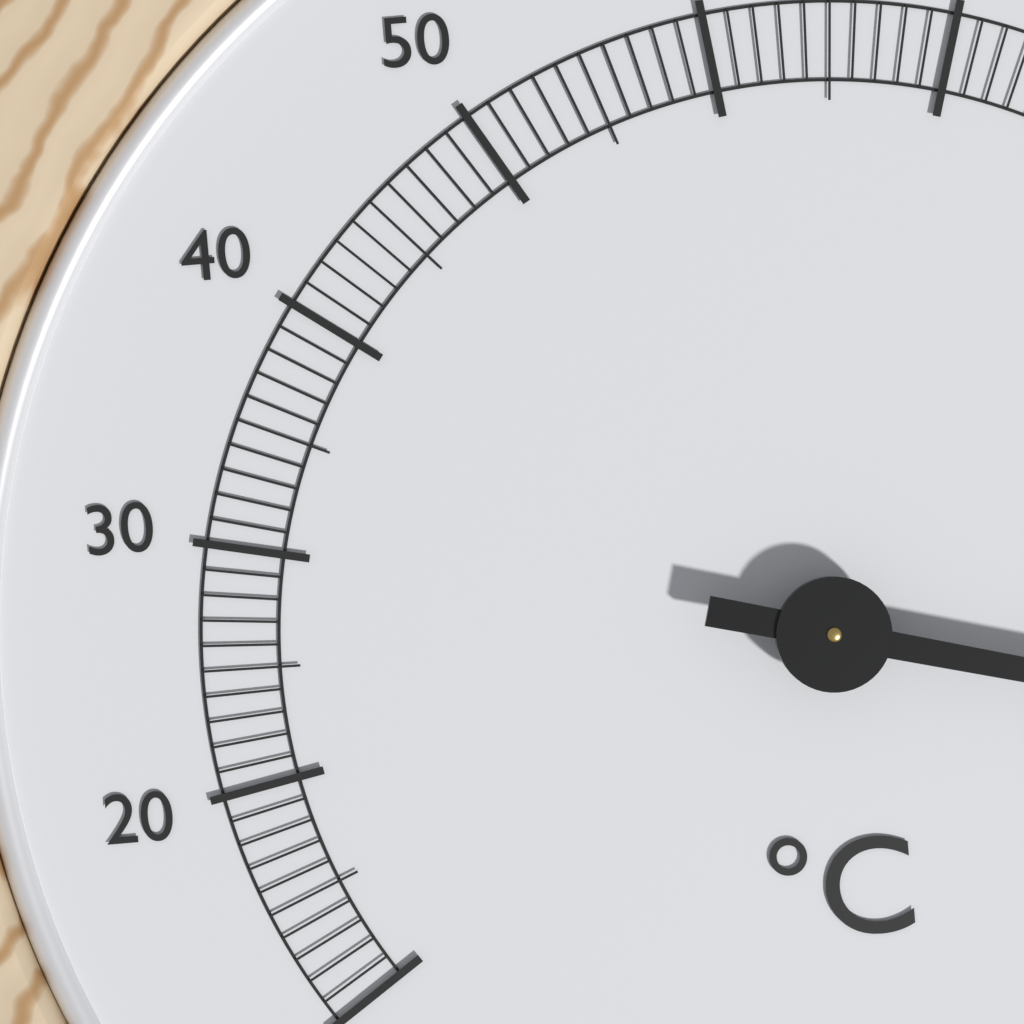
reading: 108 °C
